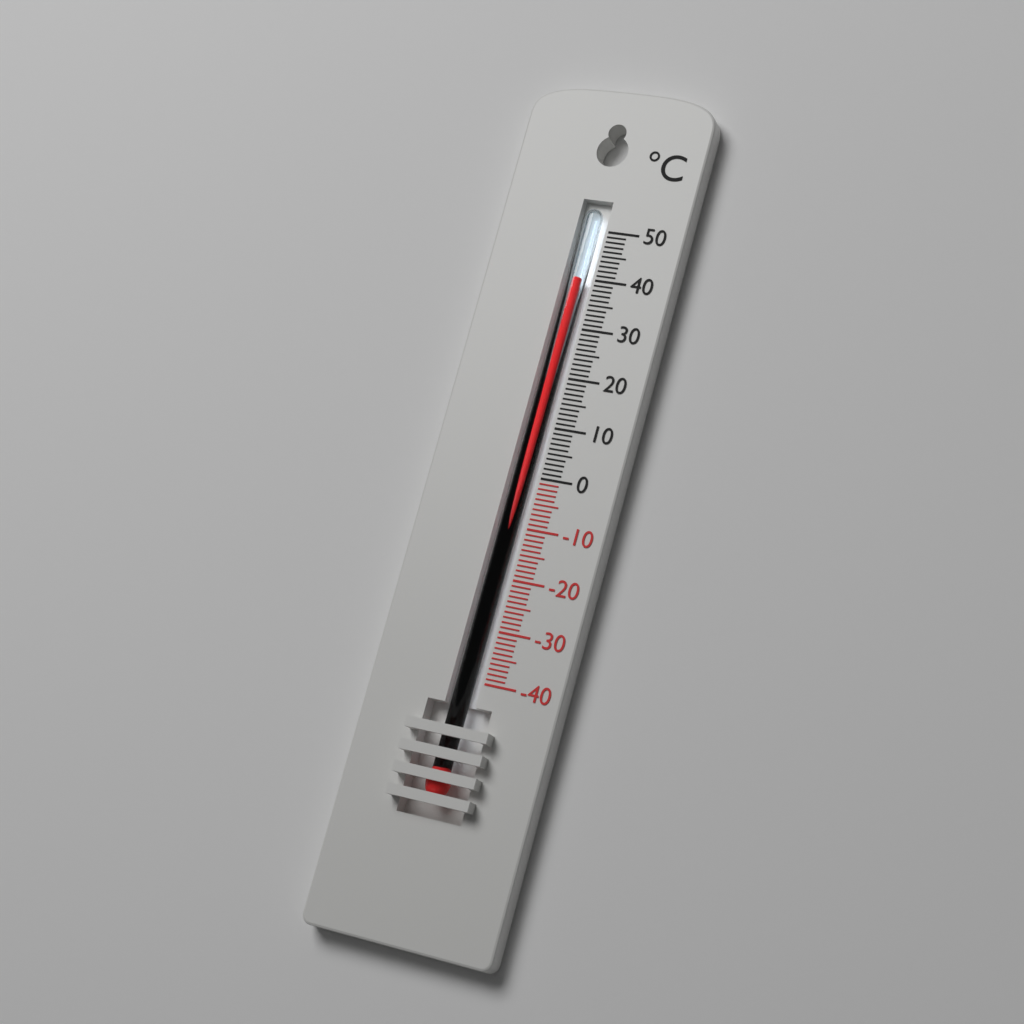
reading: 40 °C
